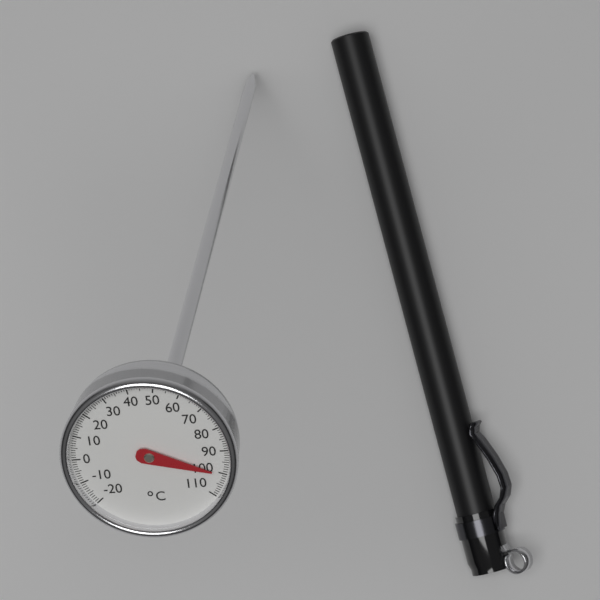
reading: 100 °C
